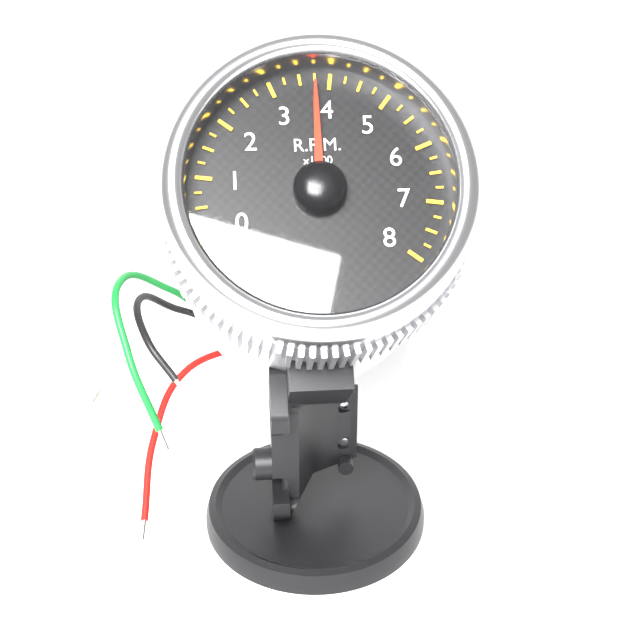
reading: 3.75 x1000 RPM
